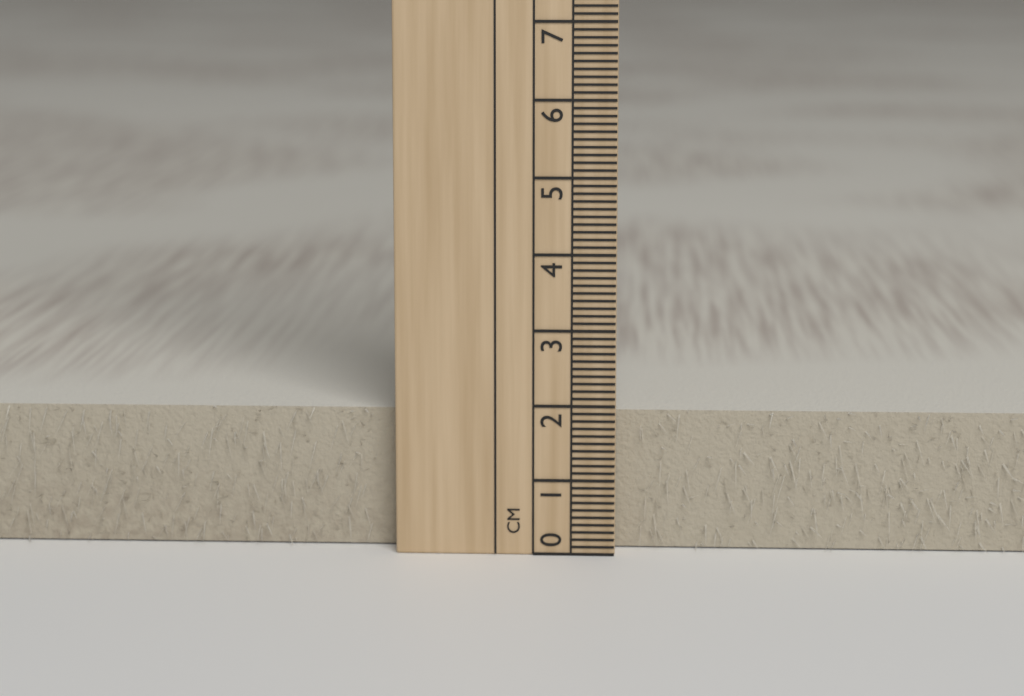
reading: 1.9 cm
